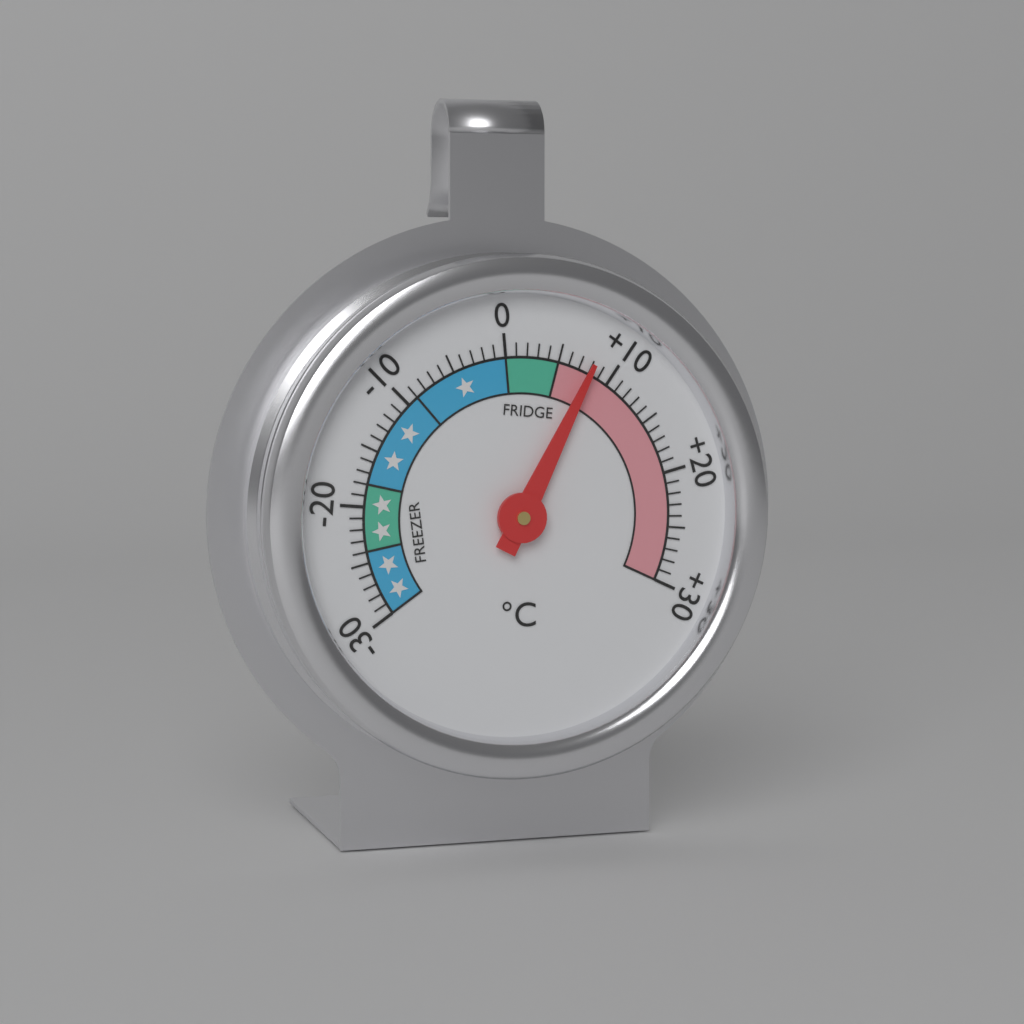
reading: 8 °C
